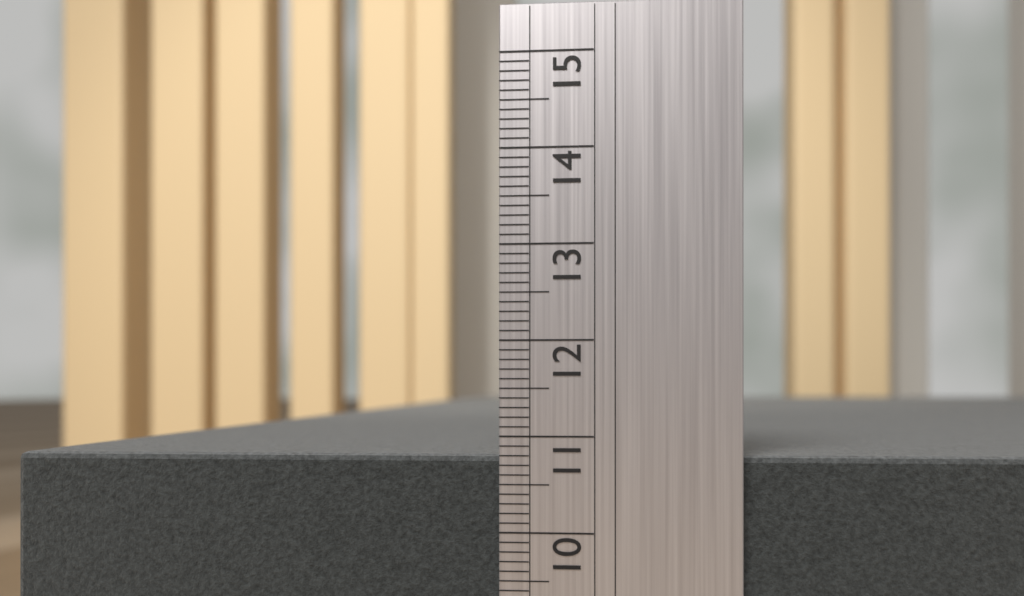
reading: 10.8 (no unit)
